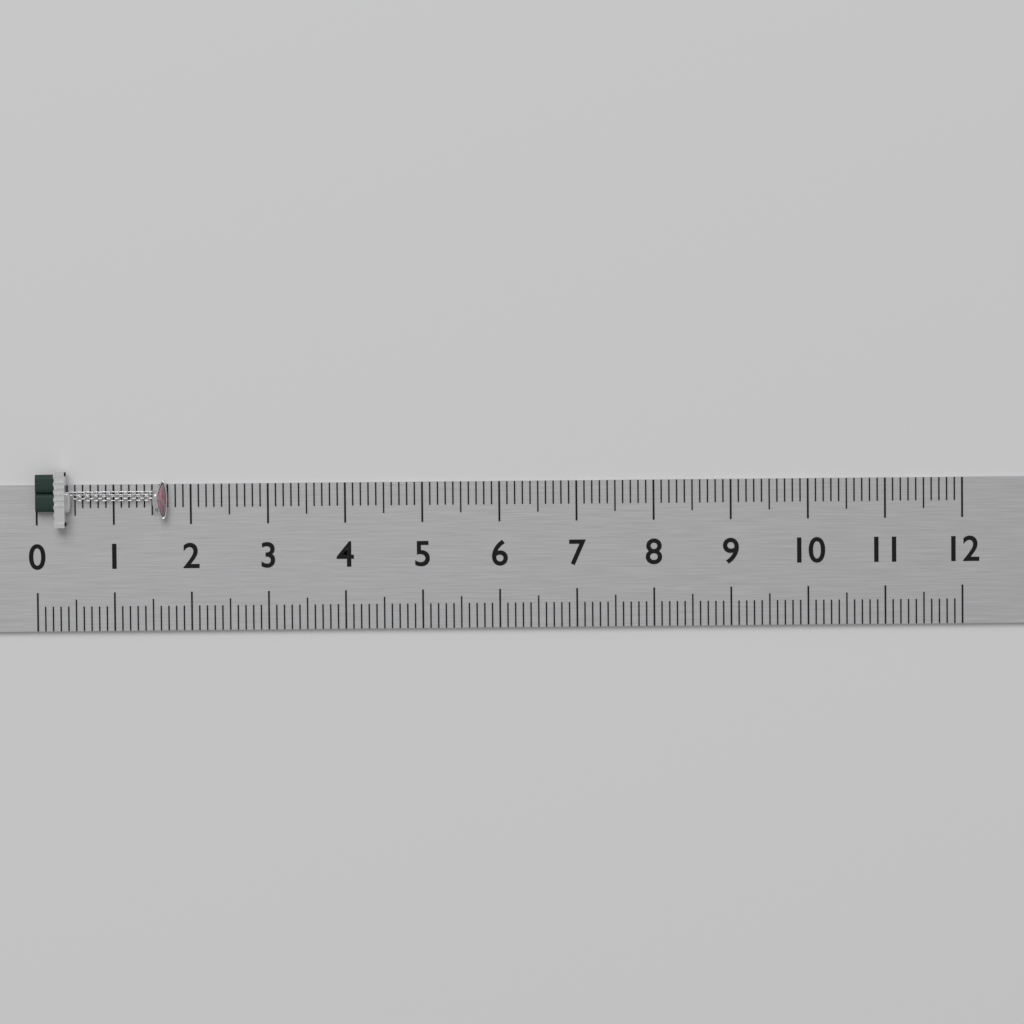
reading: 1.7 (no unit)
